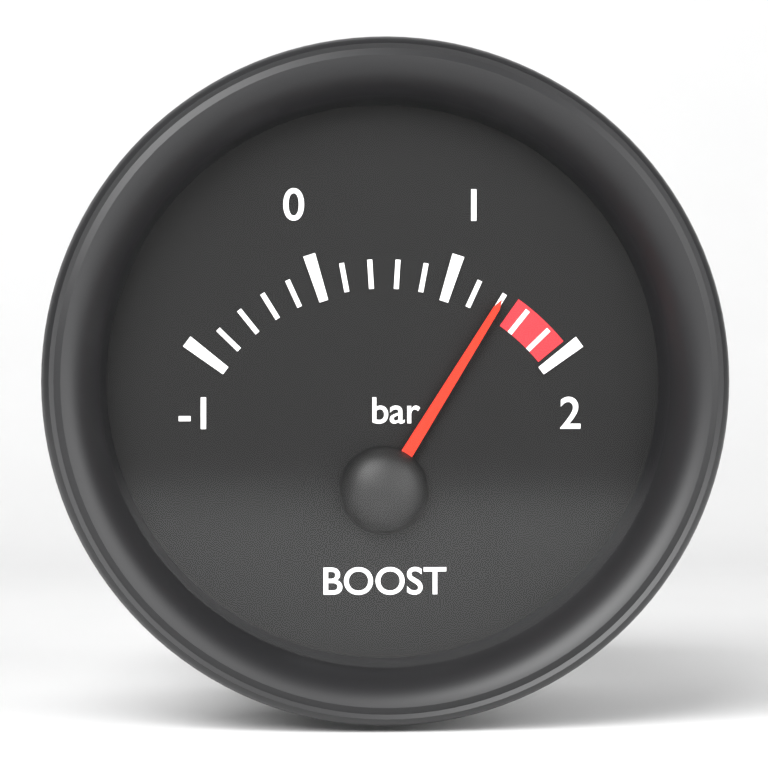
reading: 1.4 bar
